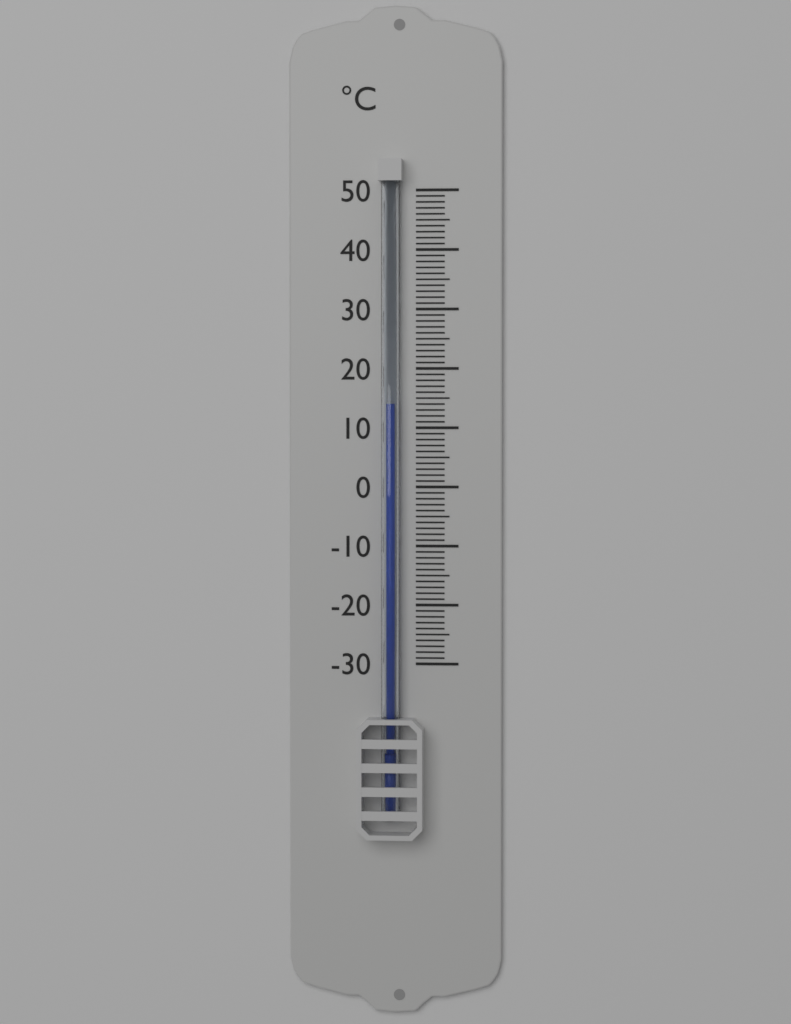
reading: 14 °C
